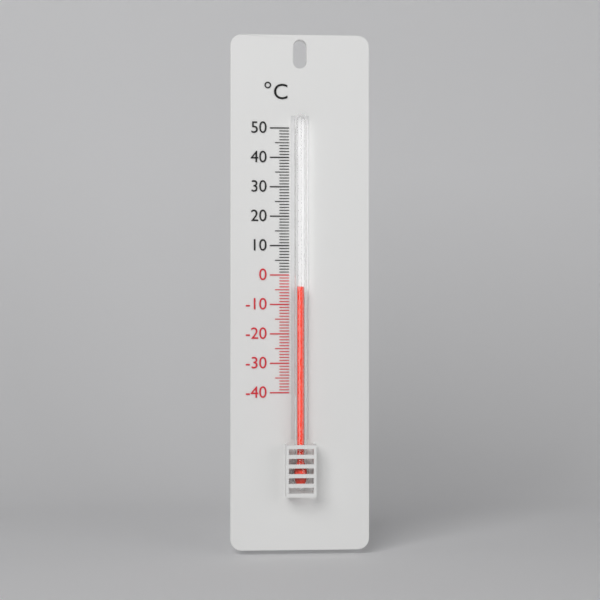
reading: -4 °C
